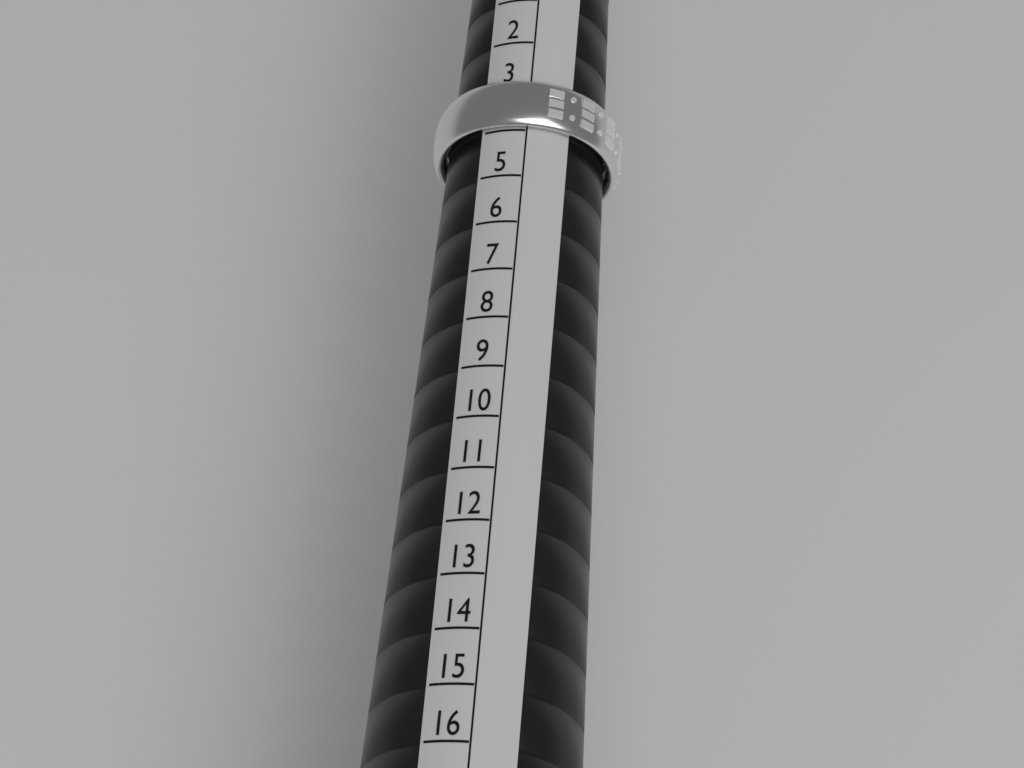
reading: 4 (no unit)
